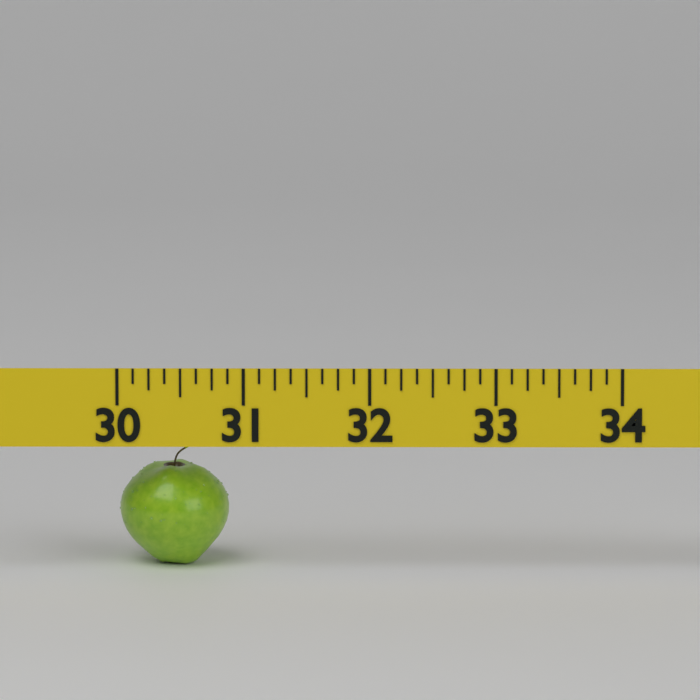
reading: 30.875 (no unit)
